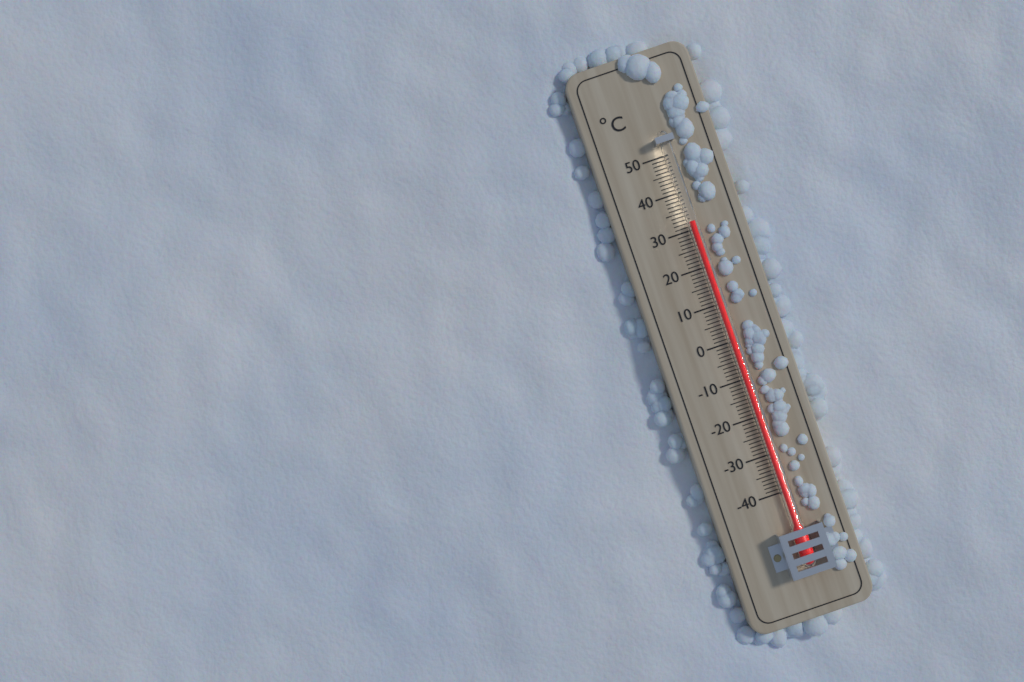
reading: 32 °C
